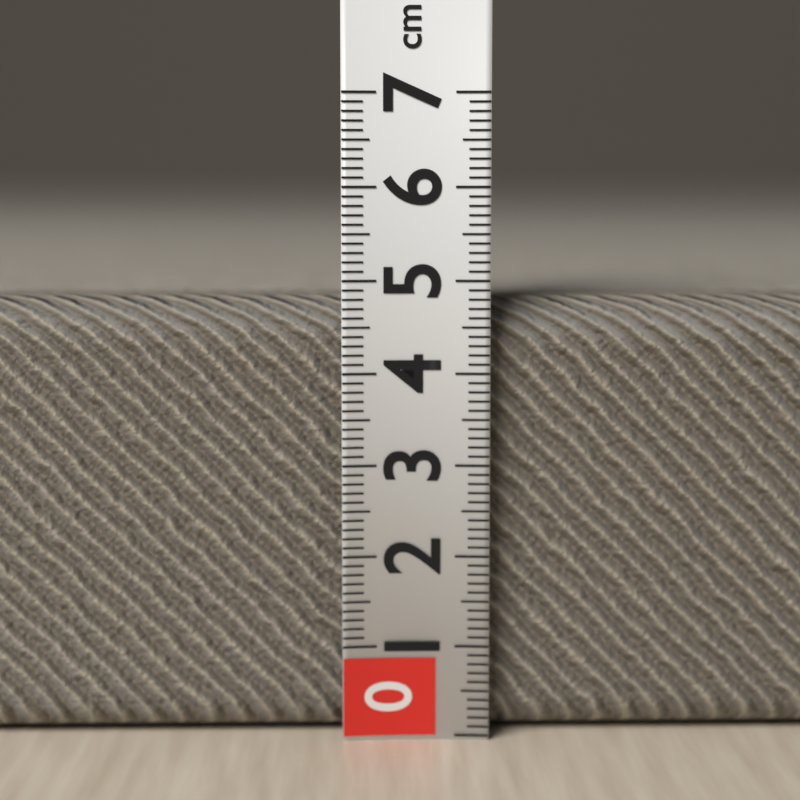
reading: 4.8 cm
